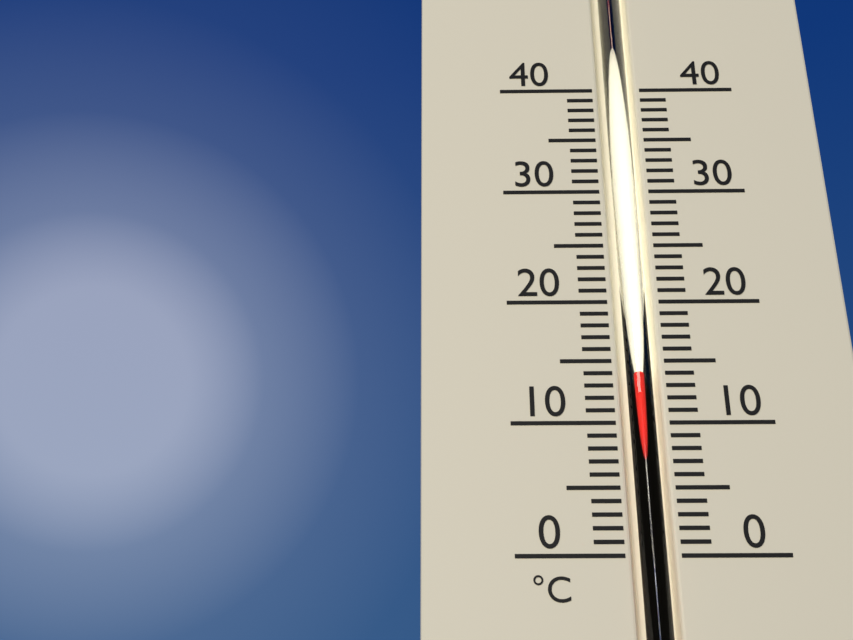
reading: 14 °C
